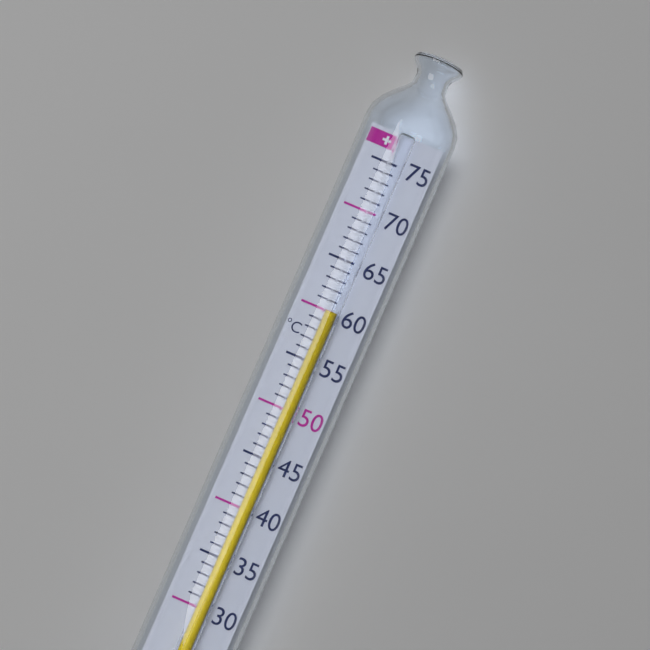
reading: 60 °C
